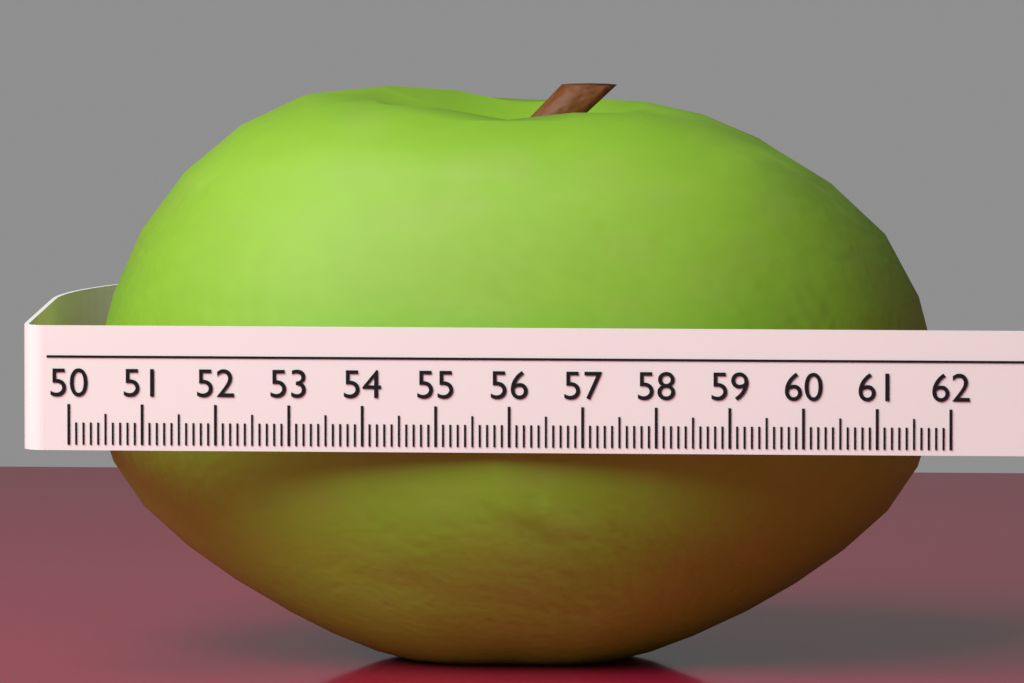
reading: 61.6 (no unit)
